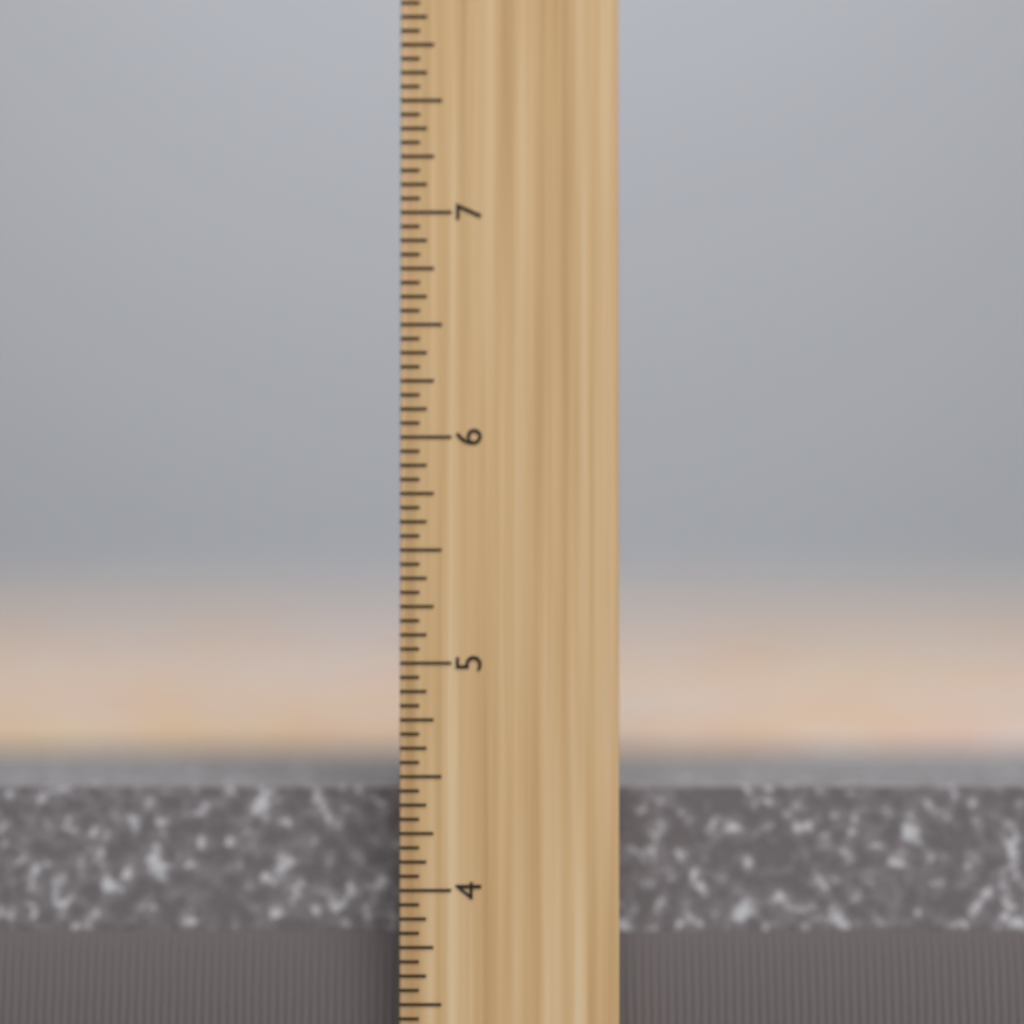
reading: 4.4375 inch
